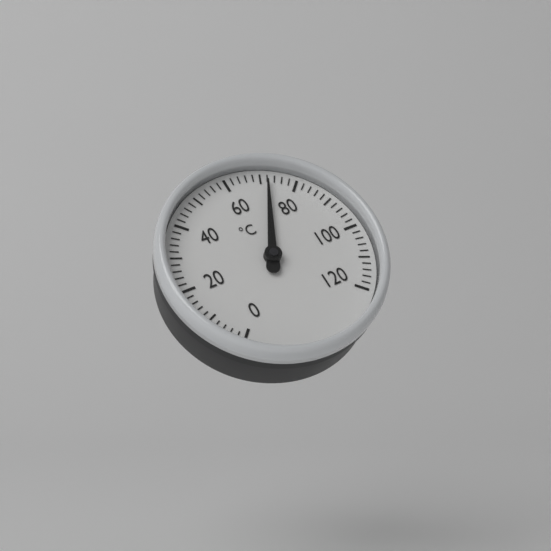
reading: 72 °C
